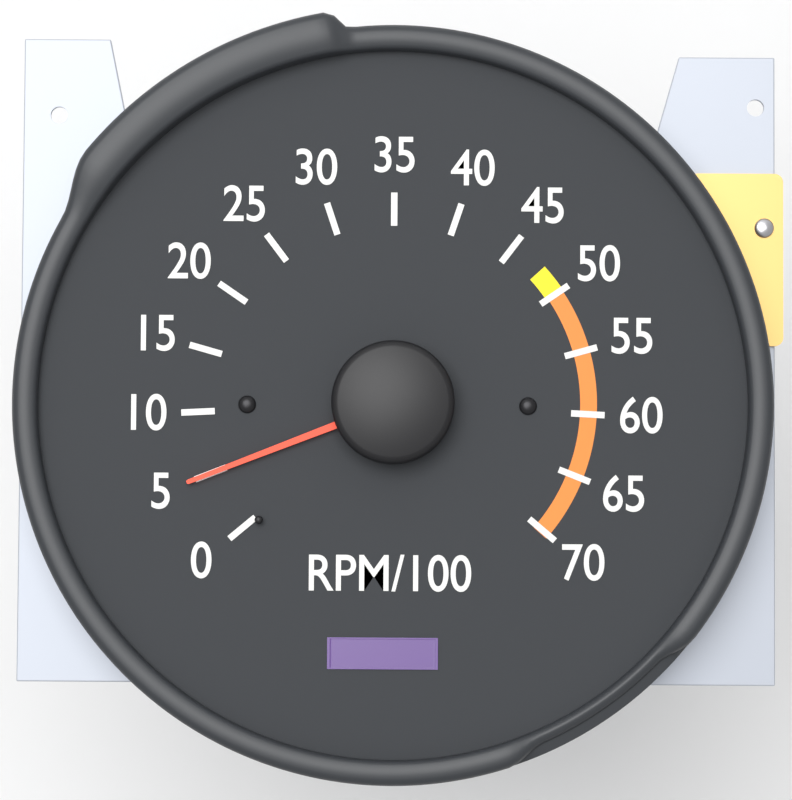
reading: 5 RPM/100
